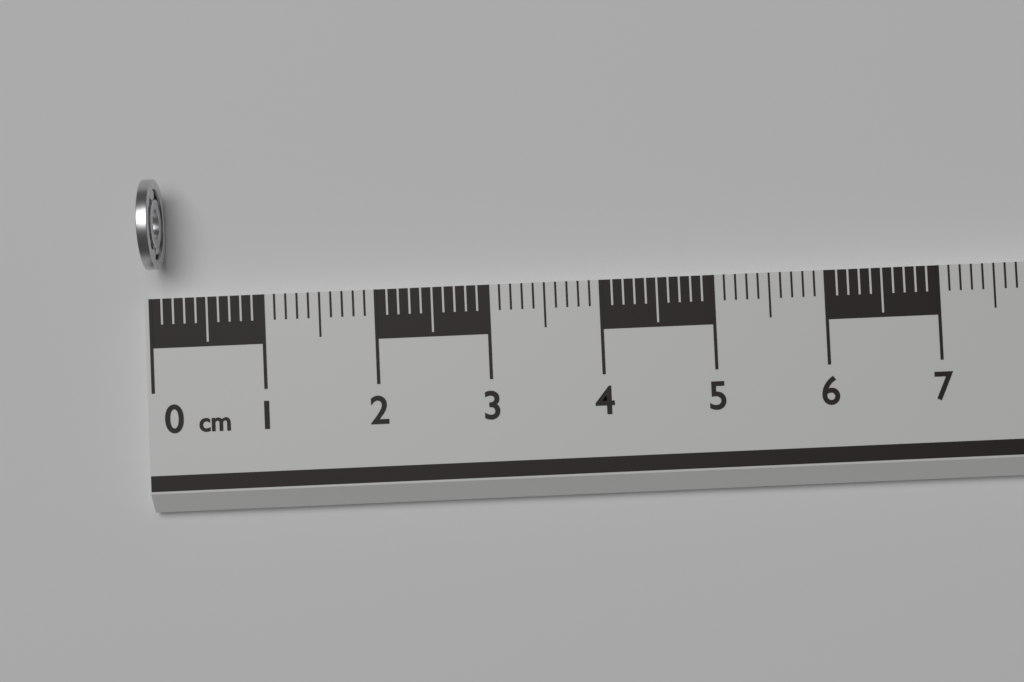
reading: 0.1 cm
